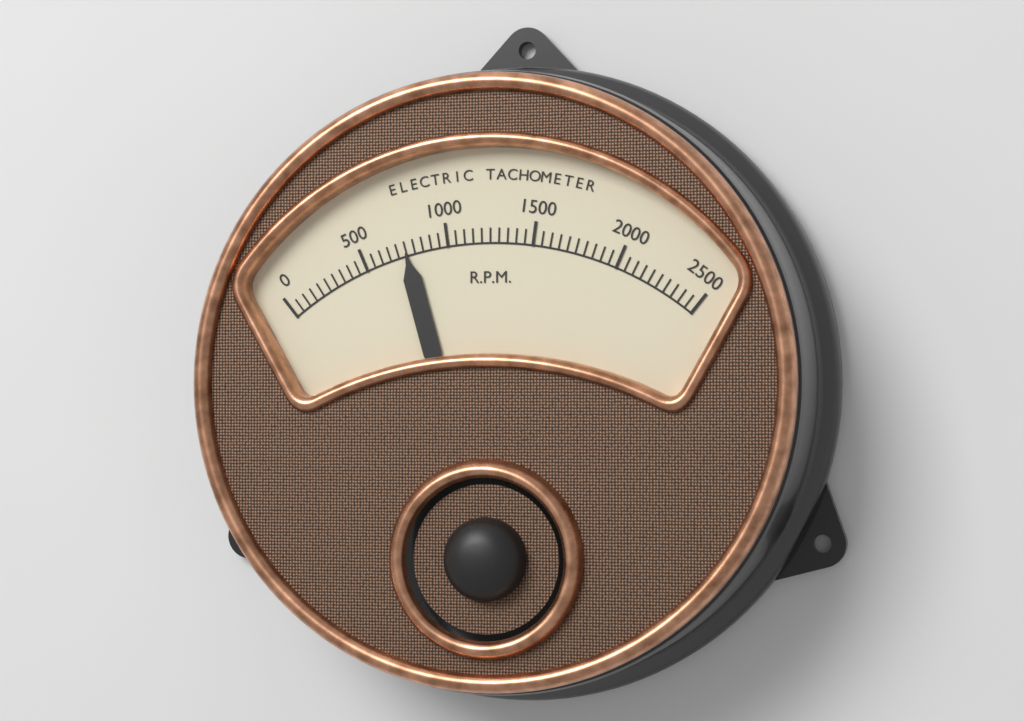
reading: 750 RPM
